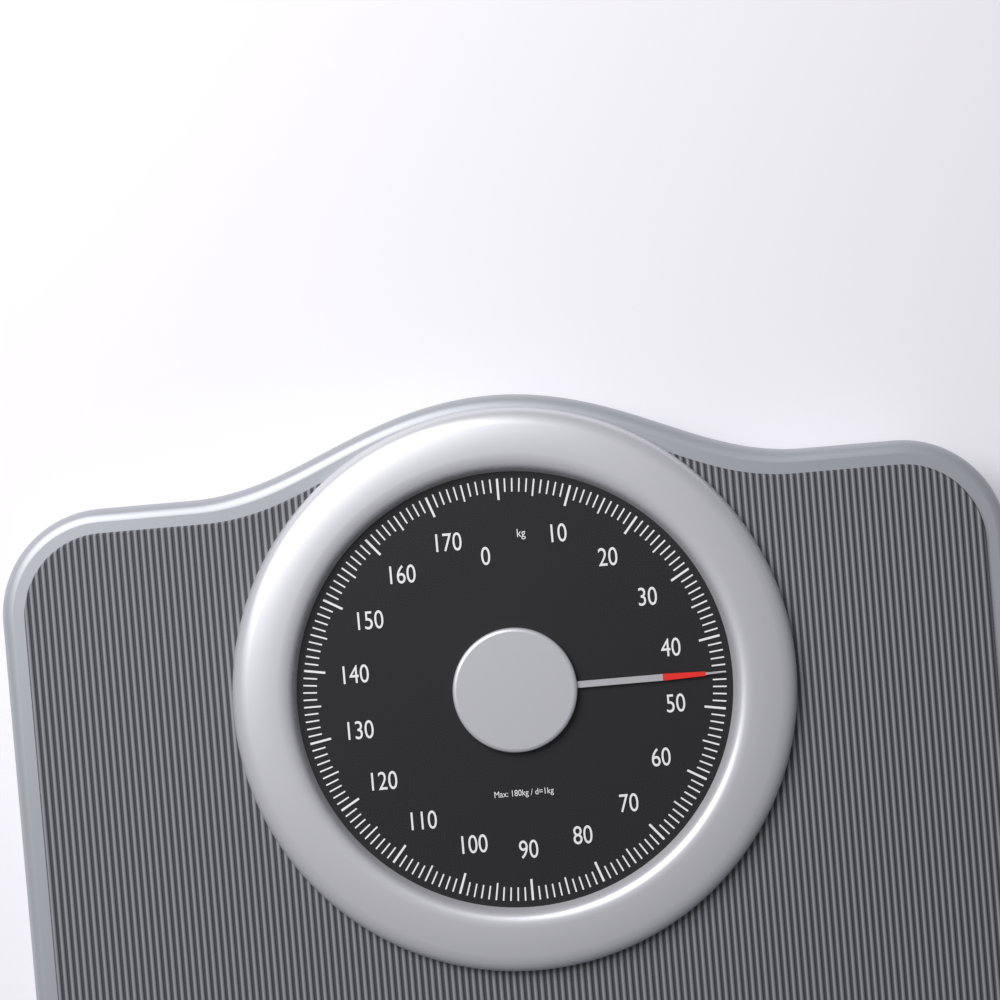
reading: 45 kg
